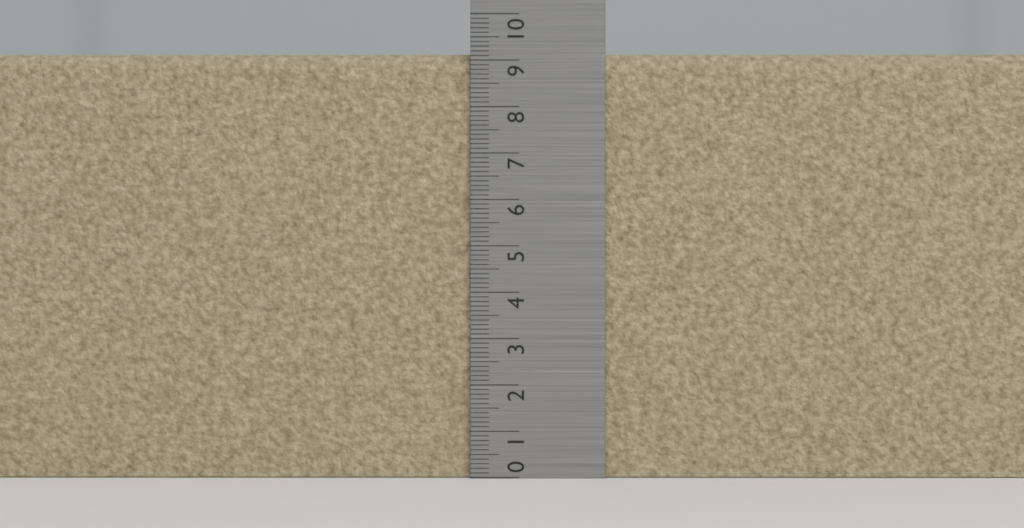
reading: 9.2 (no unit)
